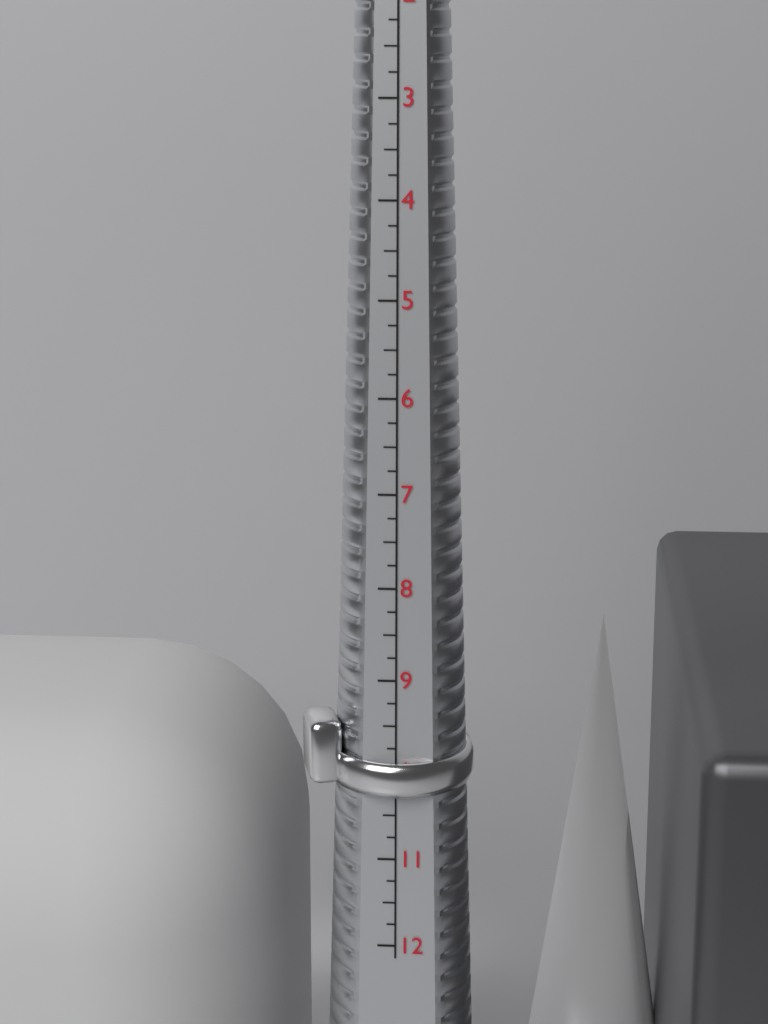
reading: 10.25 US
